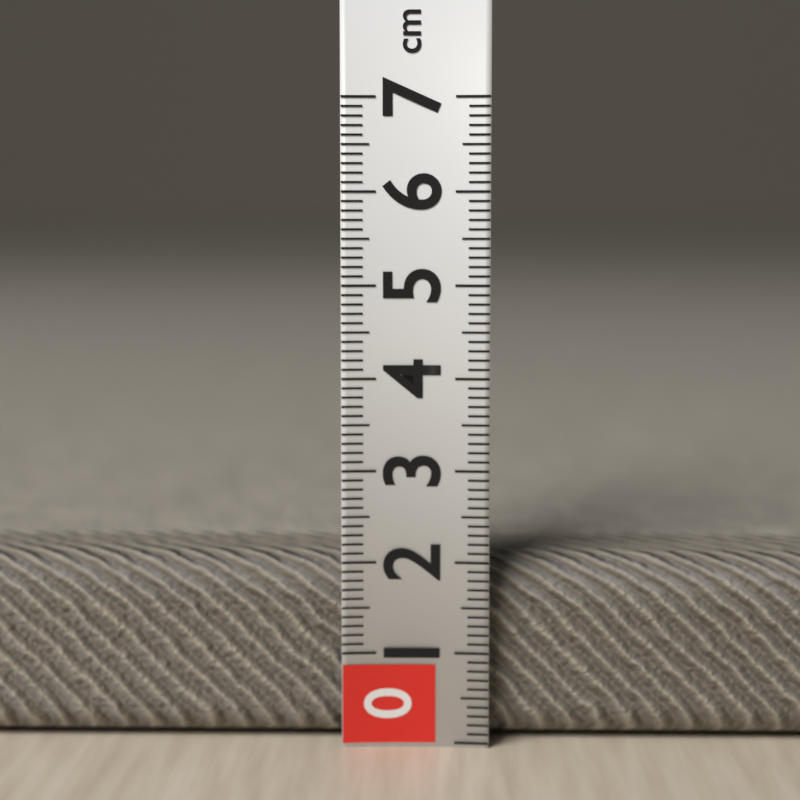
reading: 2.0 cm
